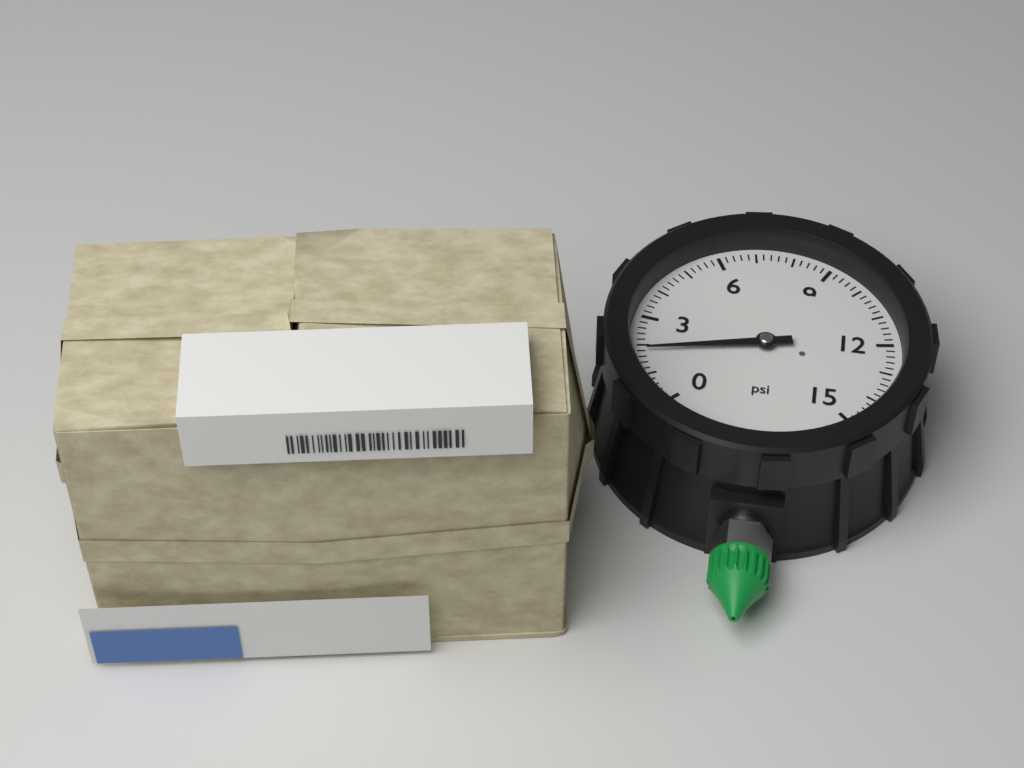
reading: 1.8 psi
